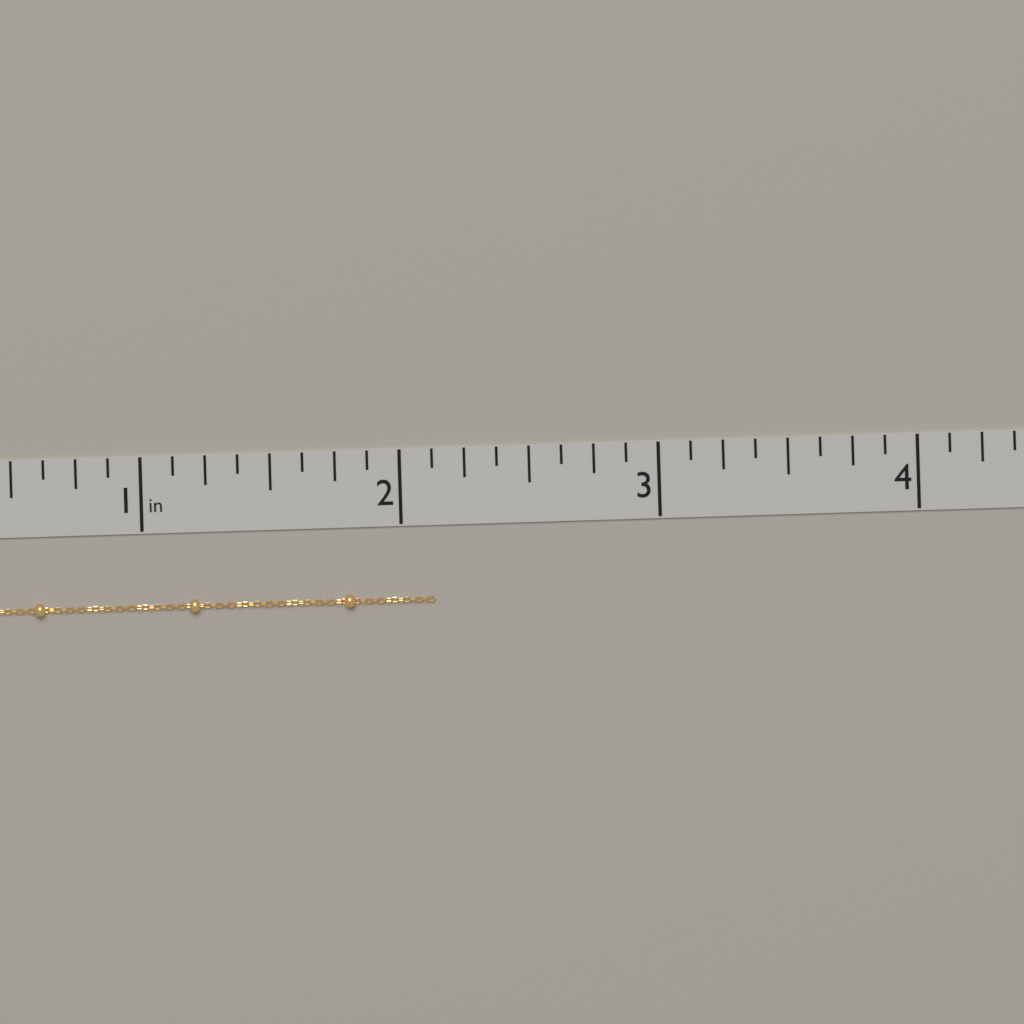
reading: 2.125 in
